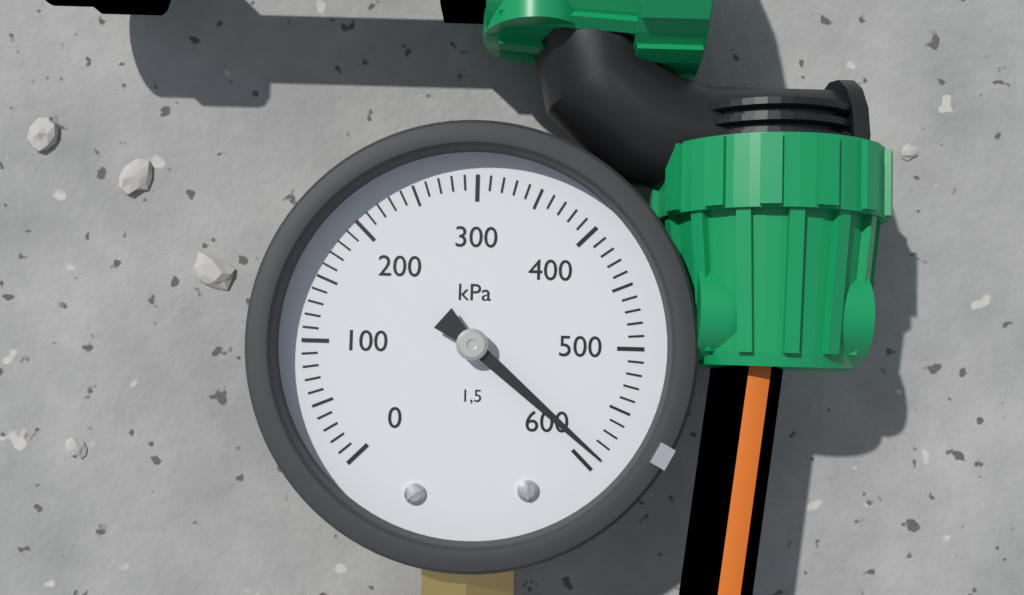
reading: 590 kPa
